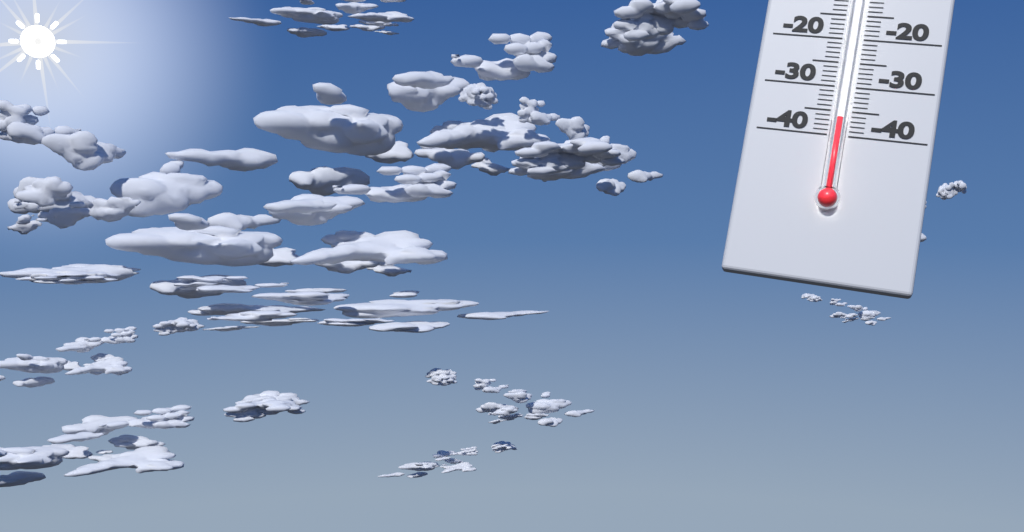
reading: -37 (no unit)
